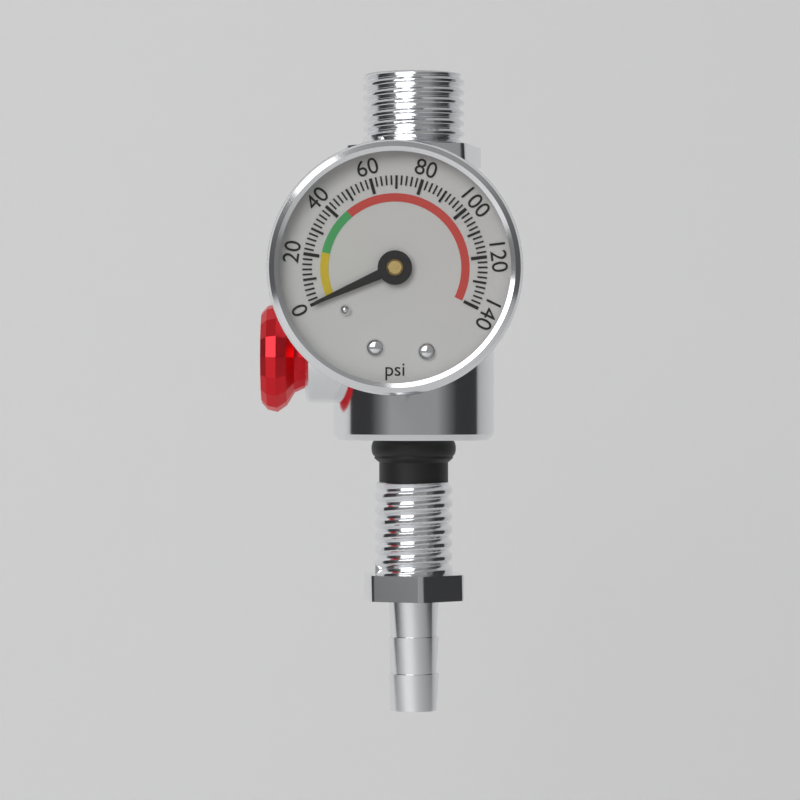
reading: 0 psi
